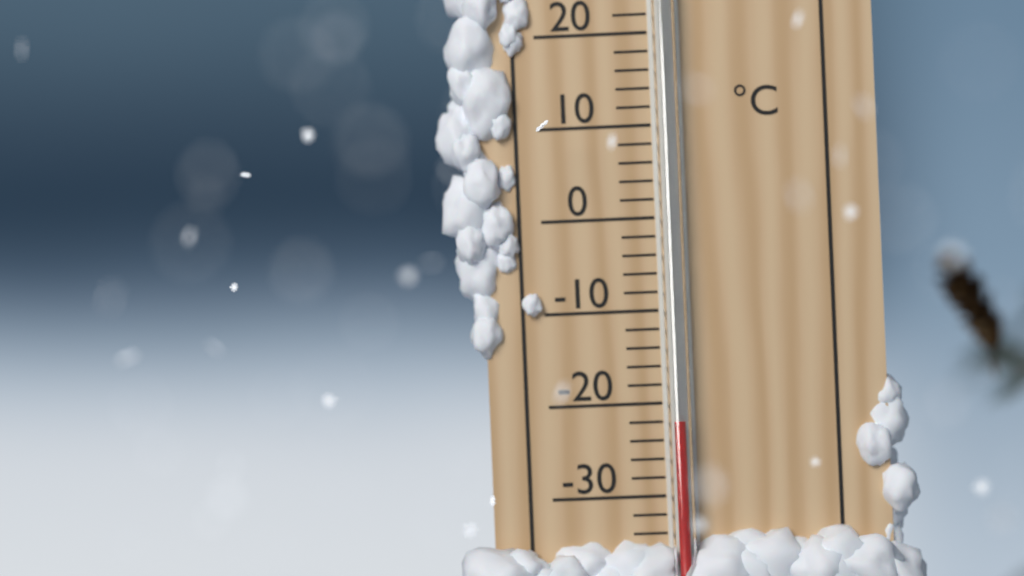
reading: -22 °C
